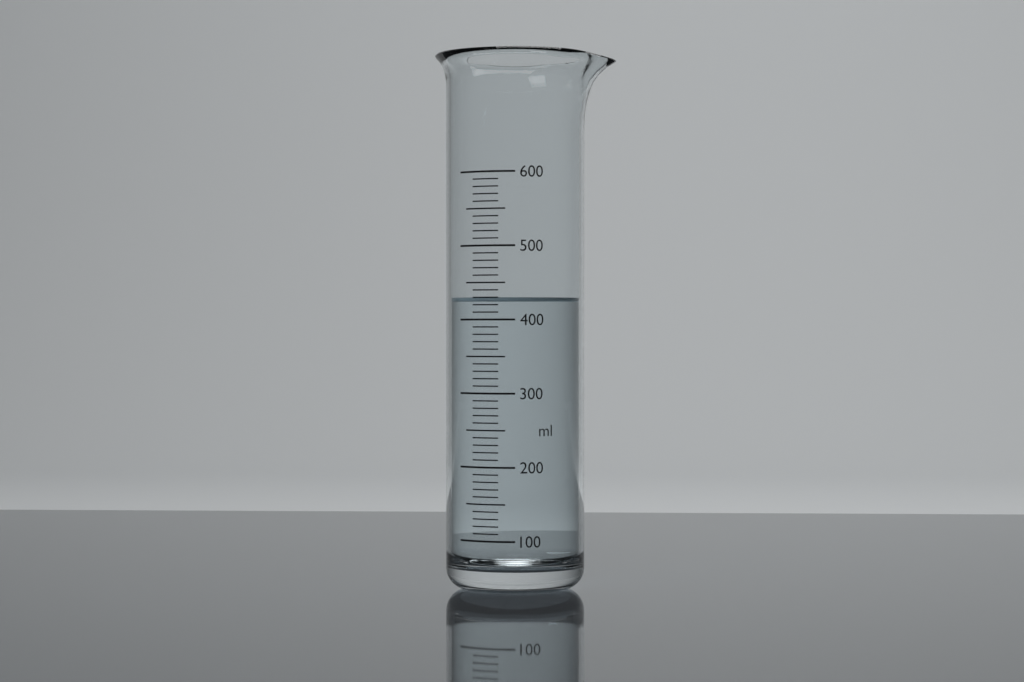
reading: 430 ml
